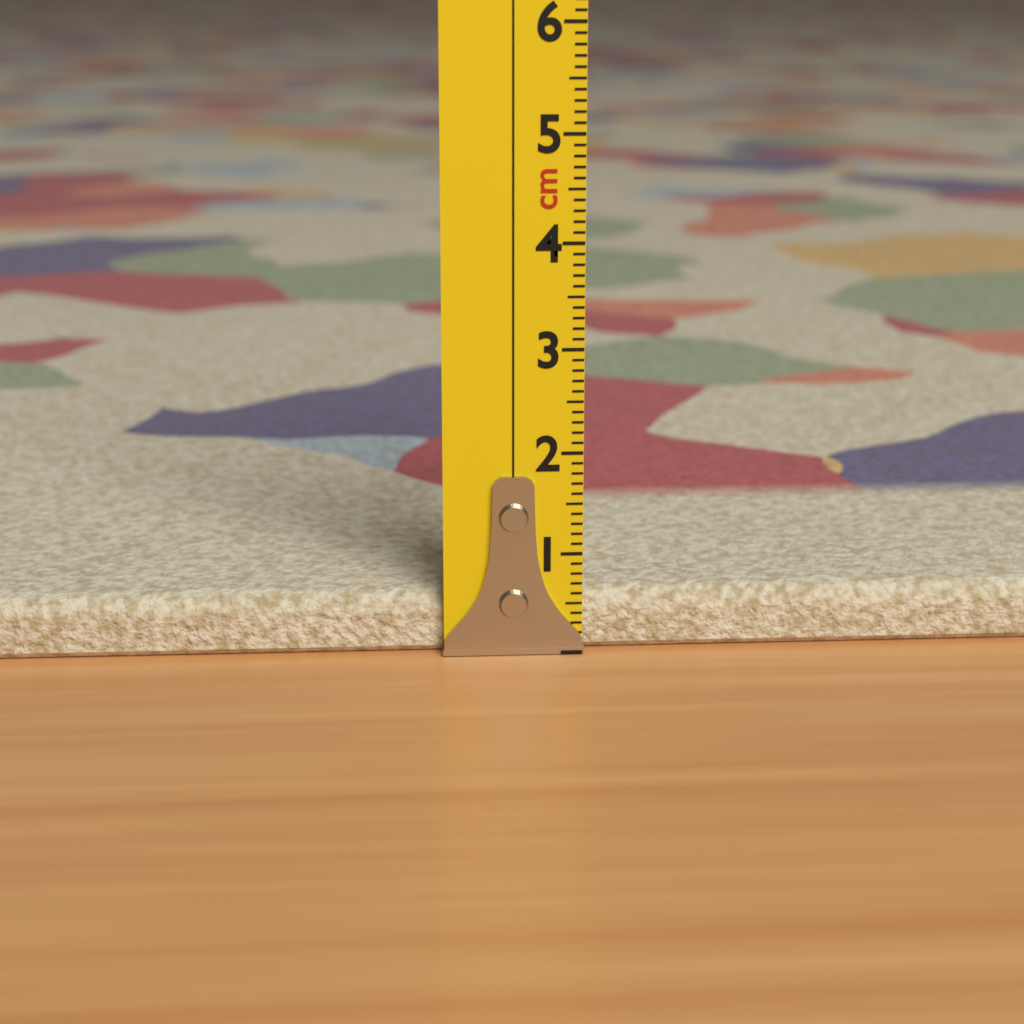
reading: 0.6 cm
